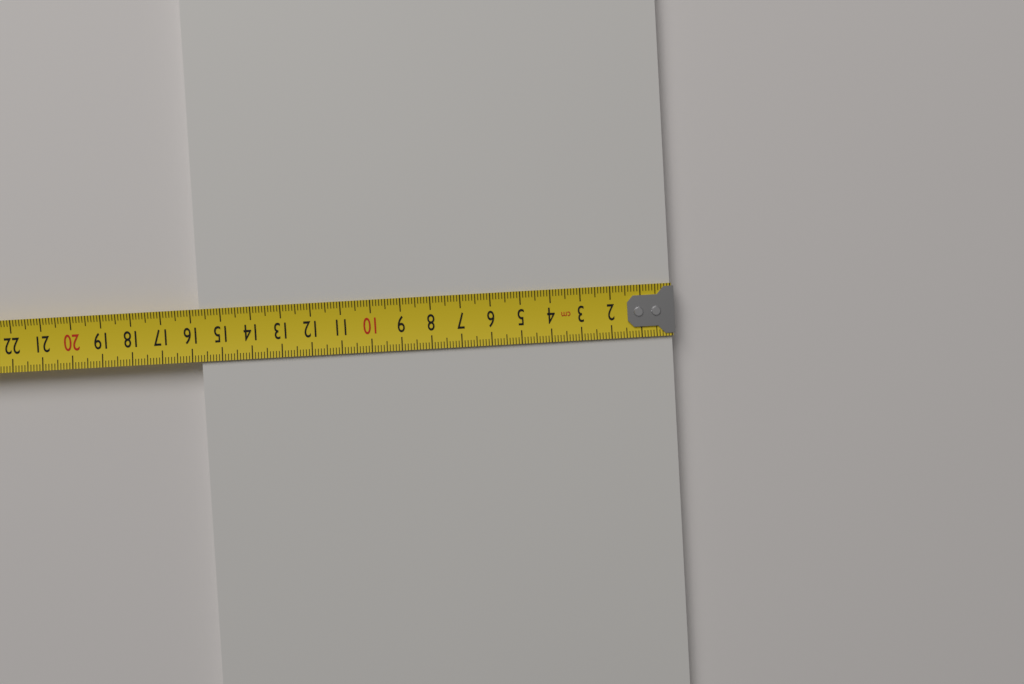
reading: 15.7 cm
